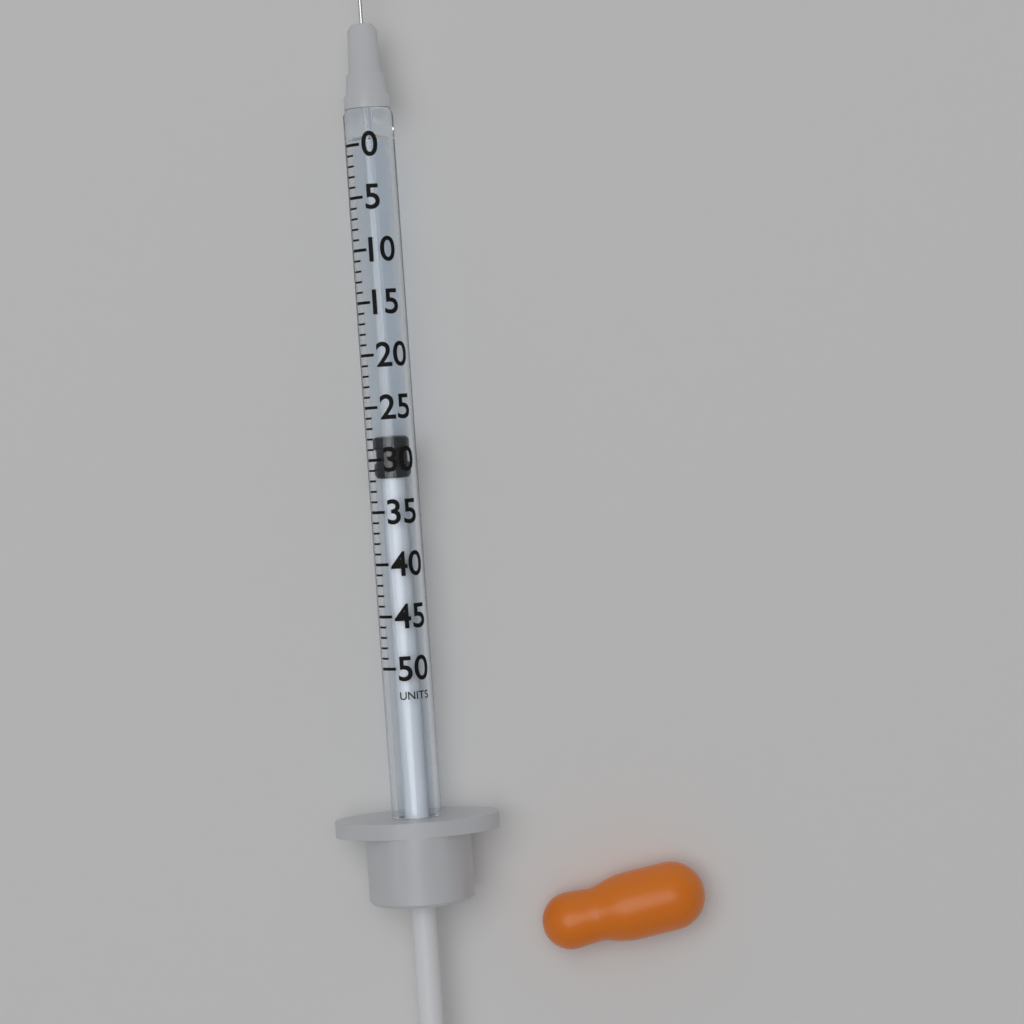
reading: 28 units
